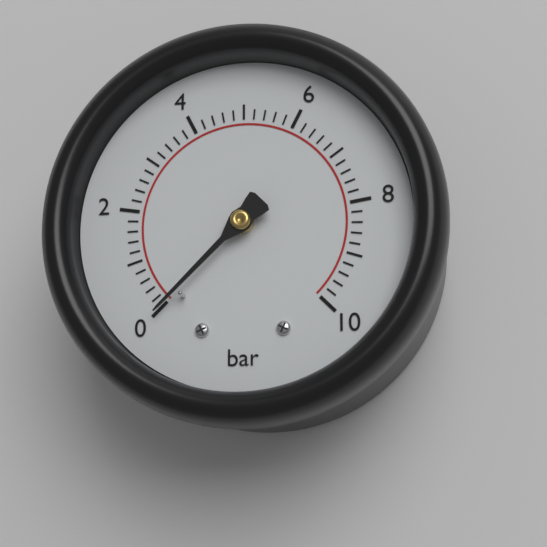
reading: 0.0 bar
